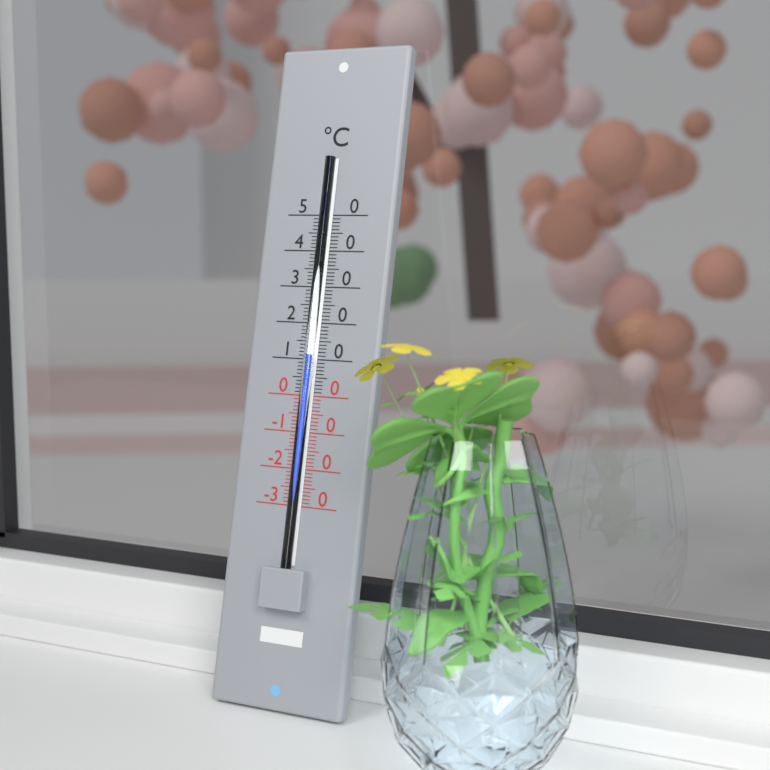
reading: 11 °C
